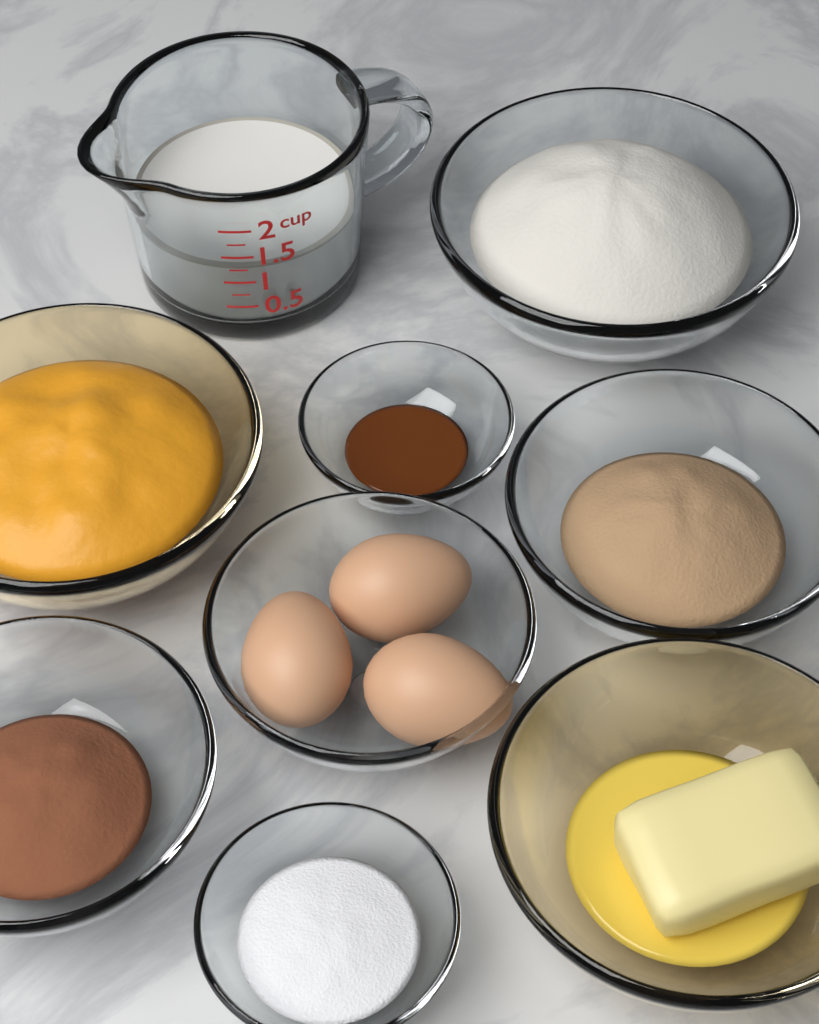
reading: 1.25 cup
